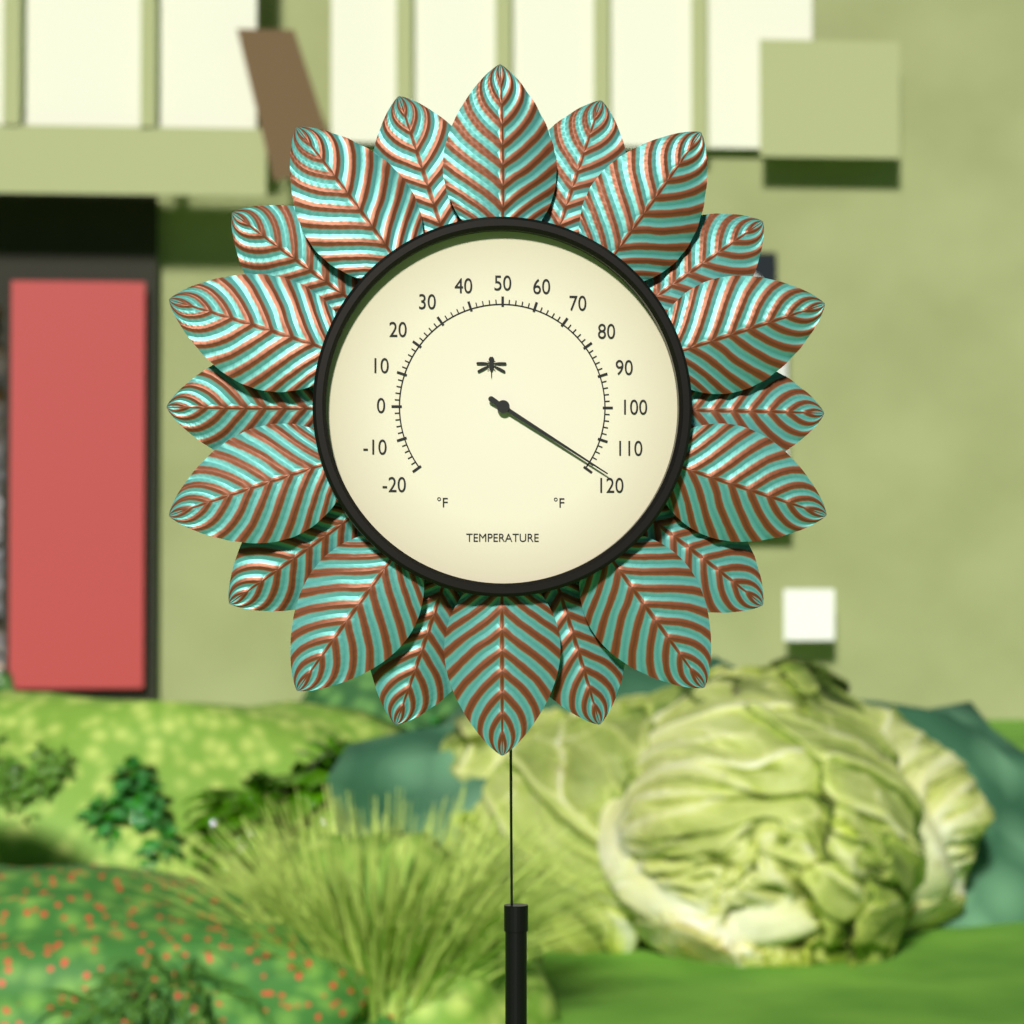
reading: 118 °F
